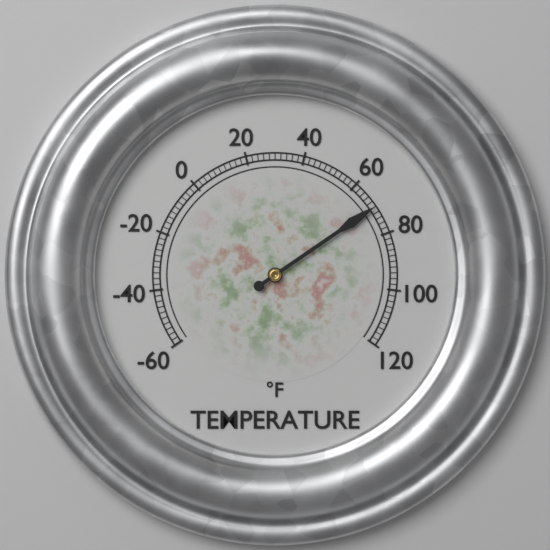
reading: 70 °F
